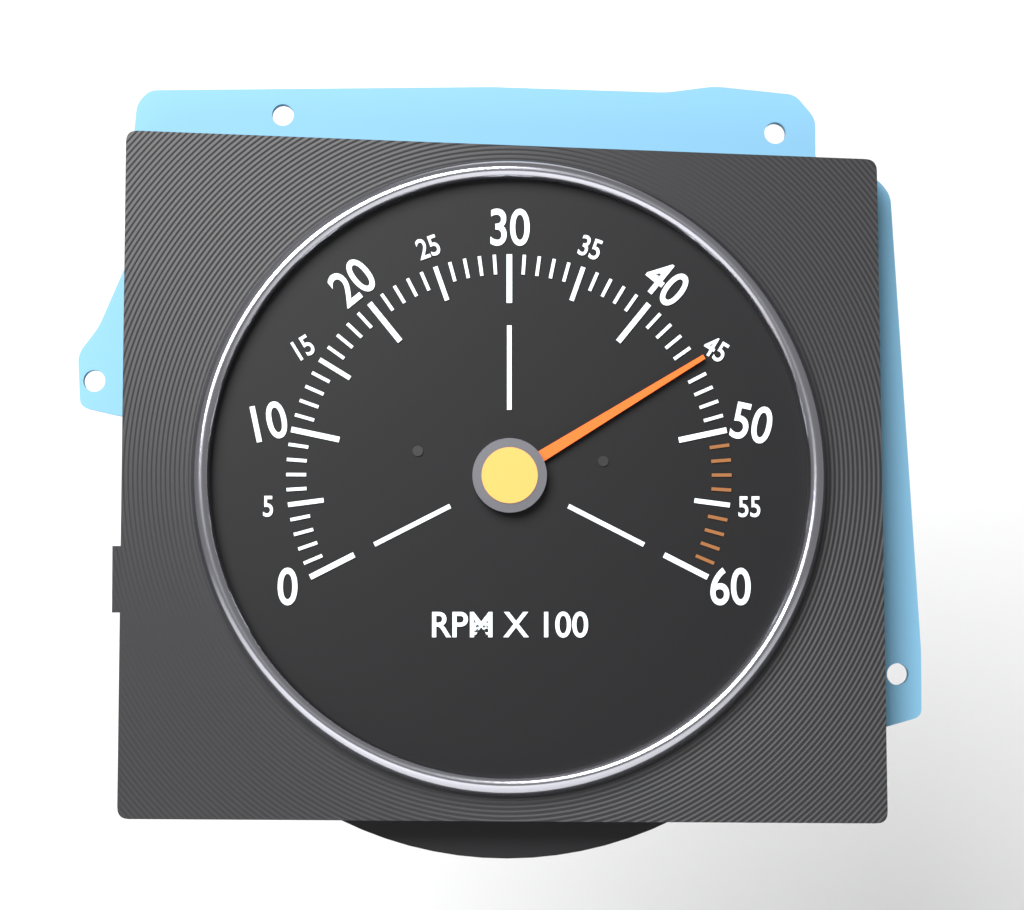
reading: 4500 RPM
